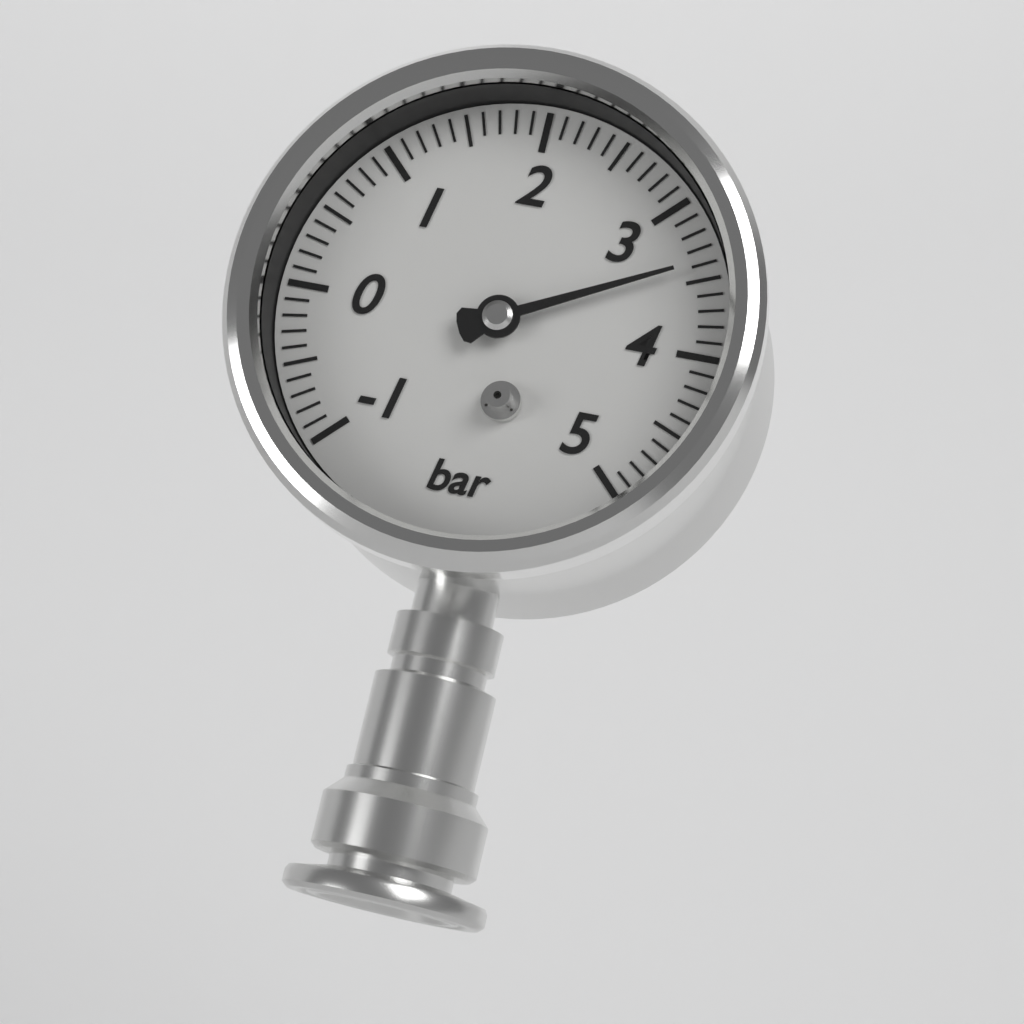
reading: 3.4 bar
